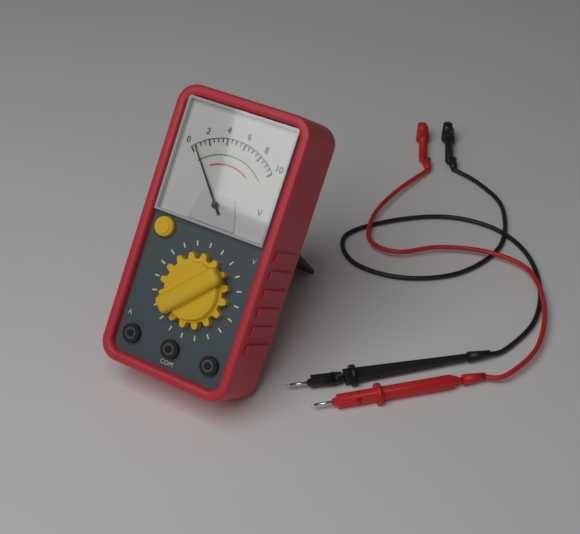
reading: 0.5 V
